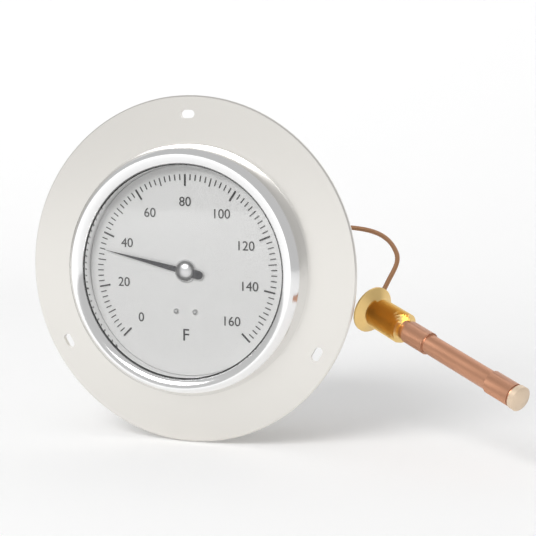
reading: 34 °F
